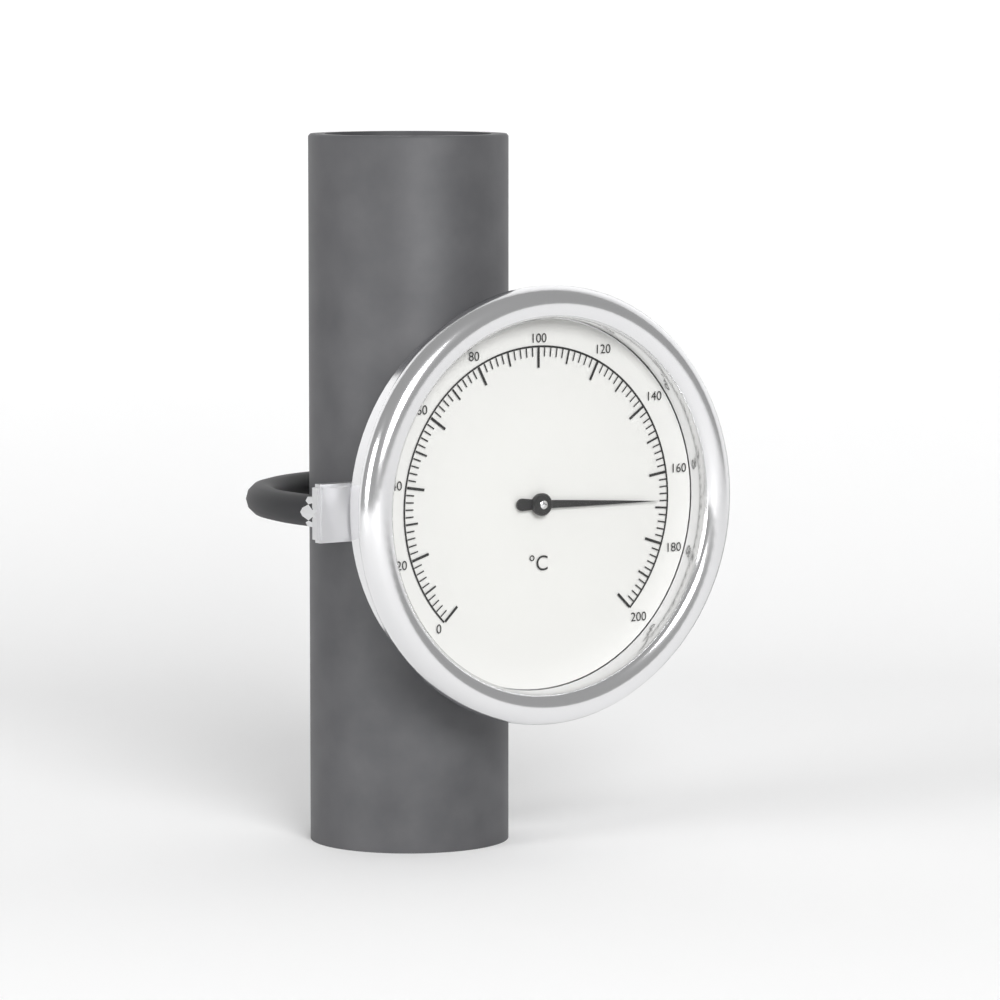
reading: 168 °C
